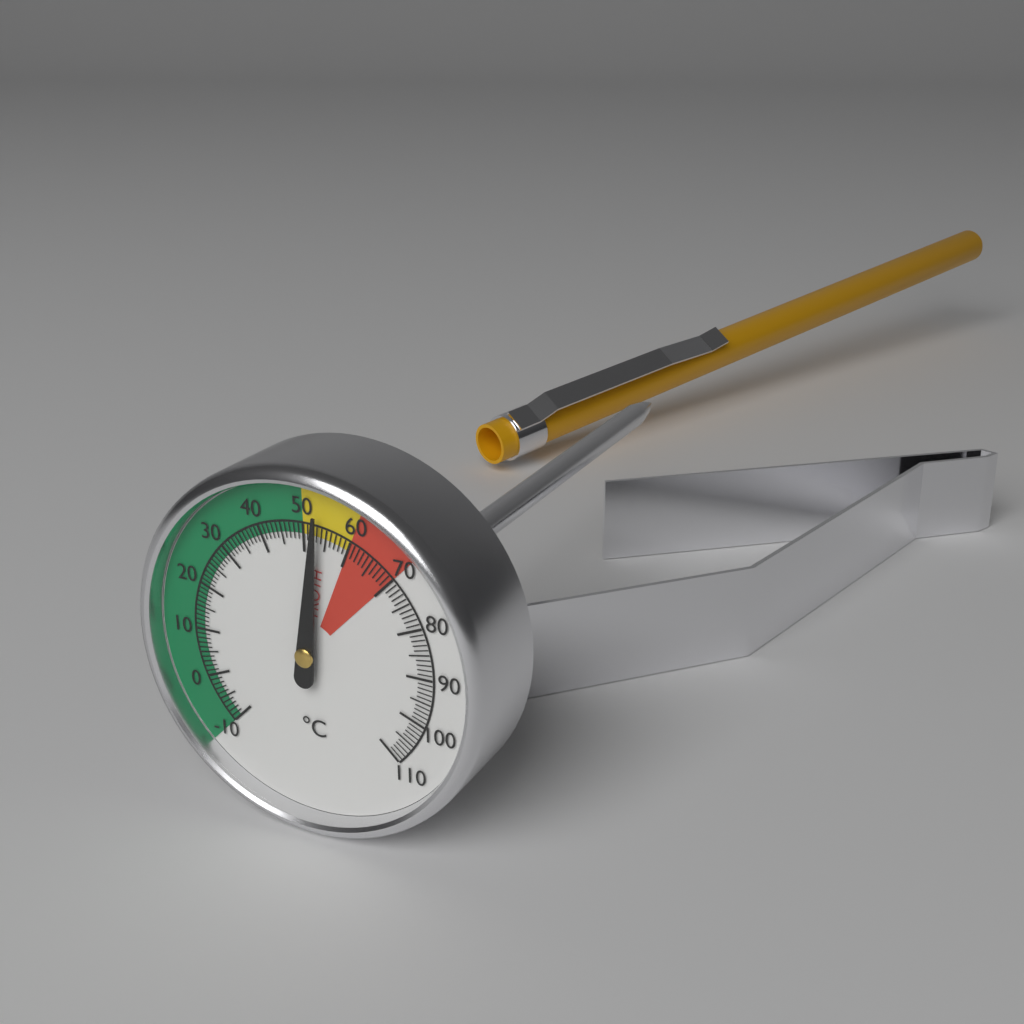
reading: 53 °C
